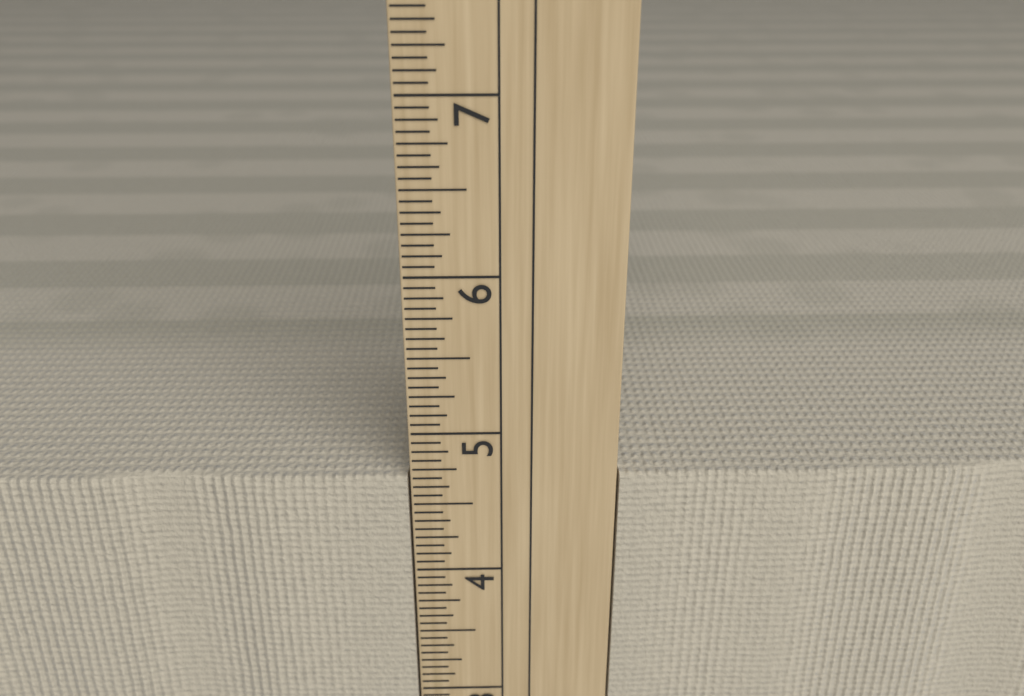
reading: 4.6875 in
